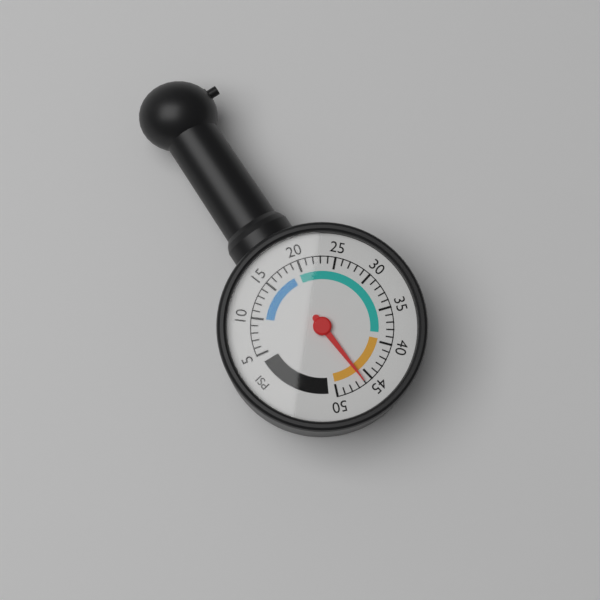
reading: 46 psi
